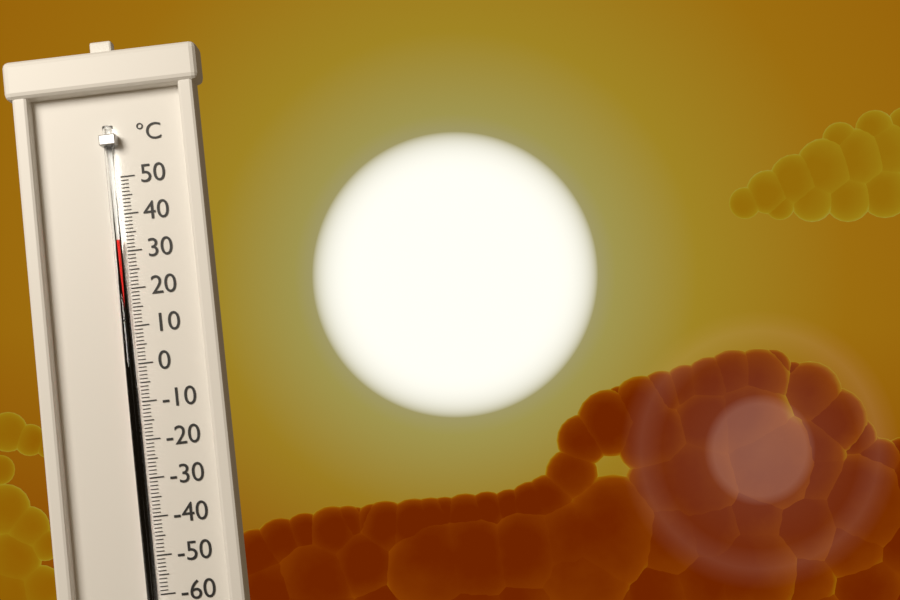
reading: 33 °C
